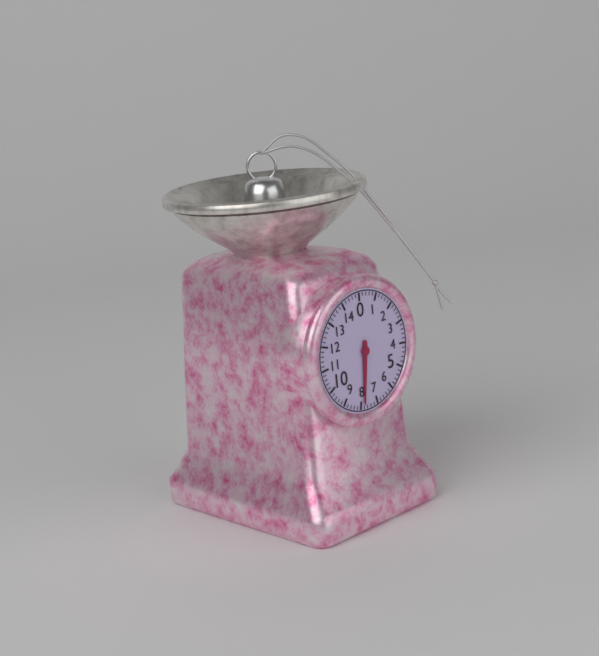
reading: 7.8 (no unit)
